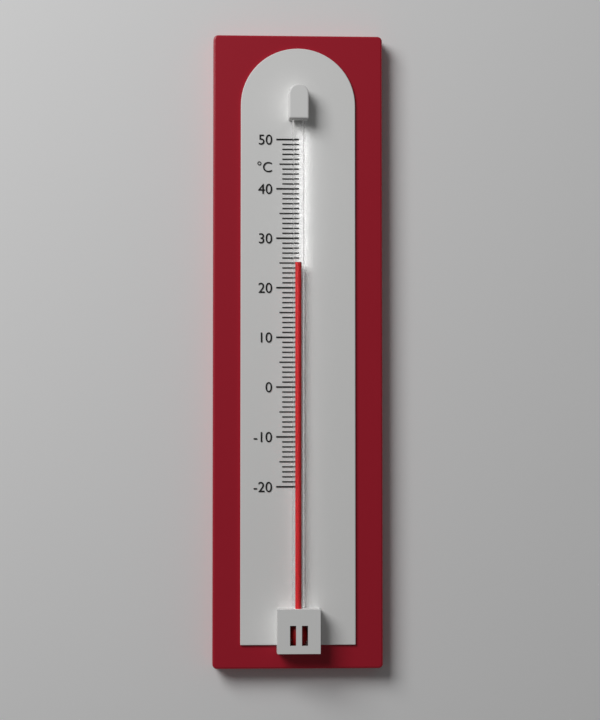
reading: 25 °C
